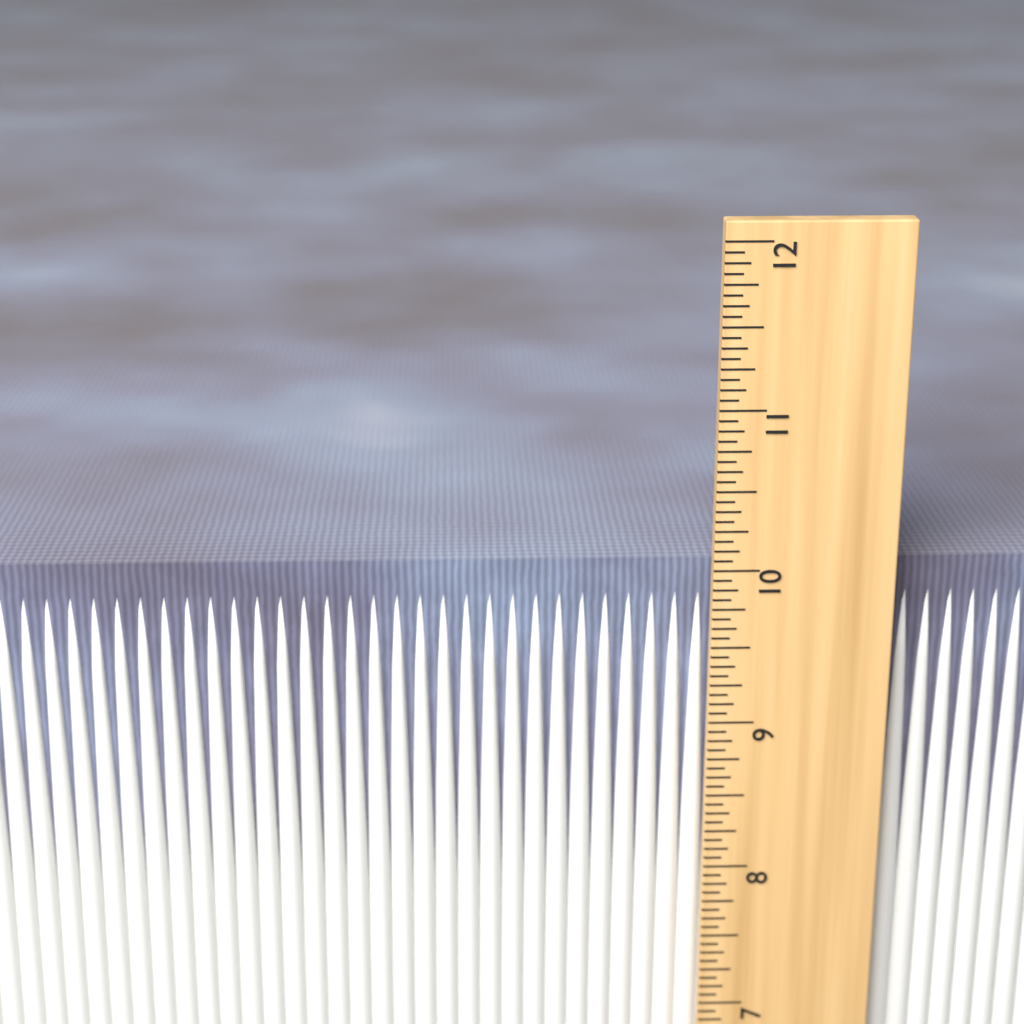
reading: 10.0000 in
